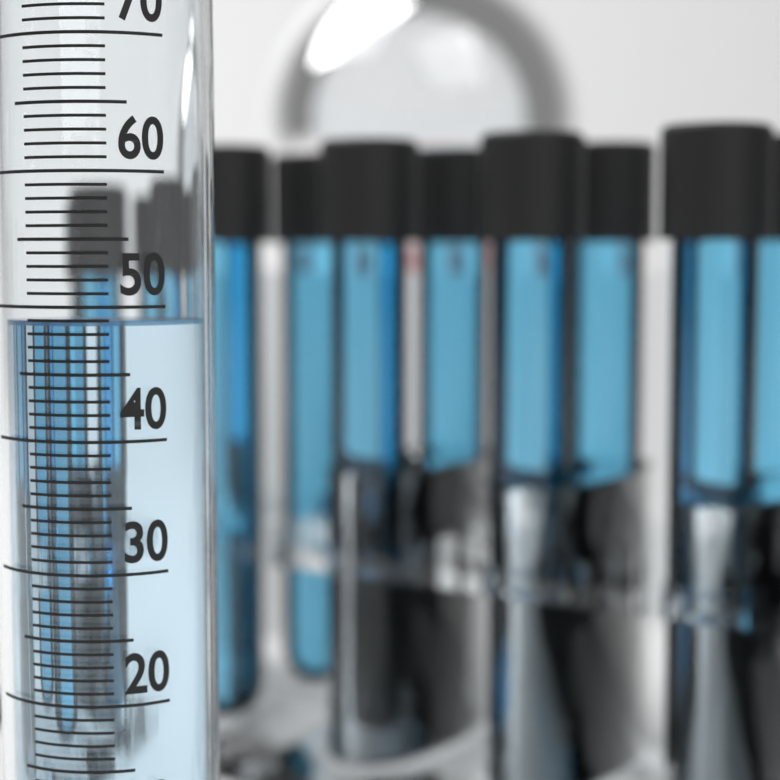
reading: 49 ml
